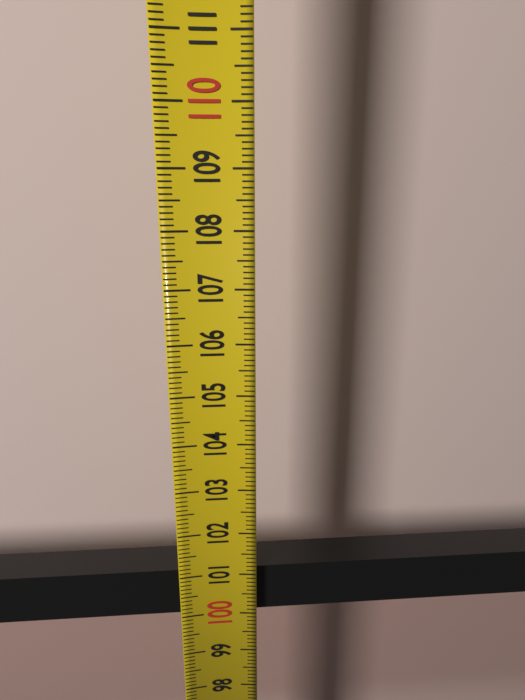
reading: 101.0 (no unit)
